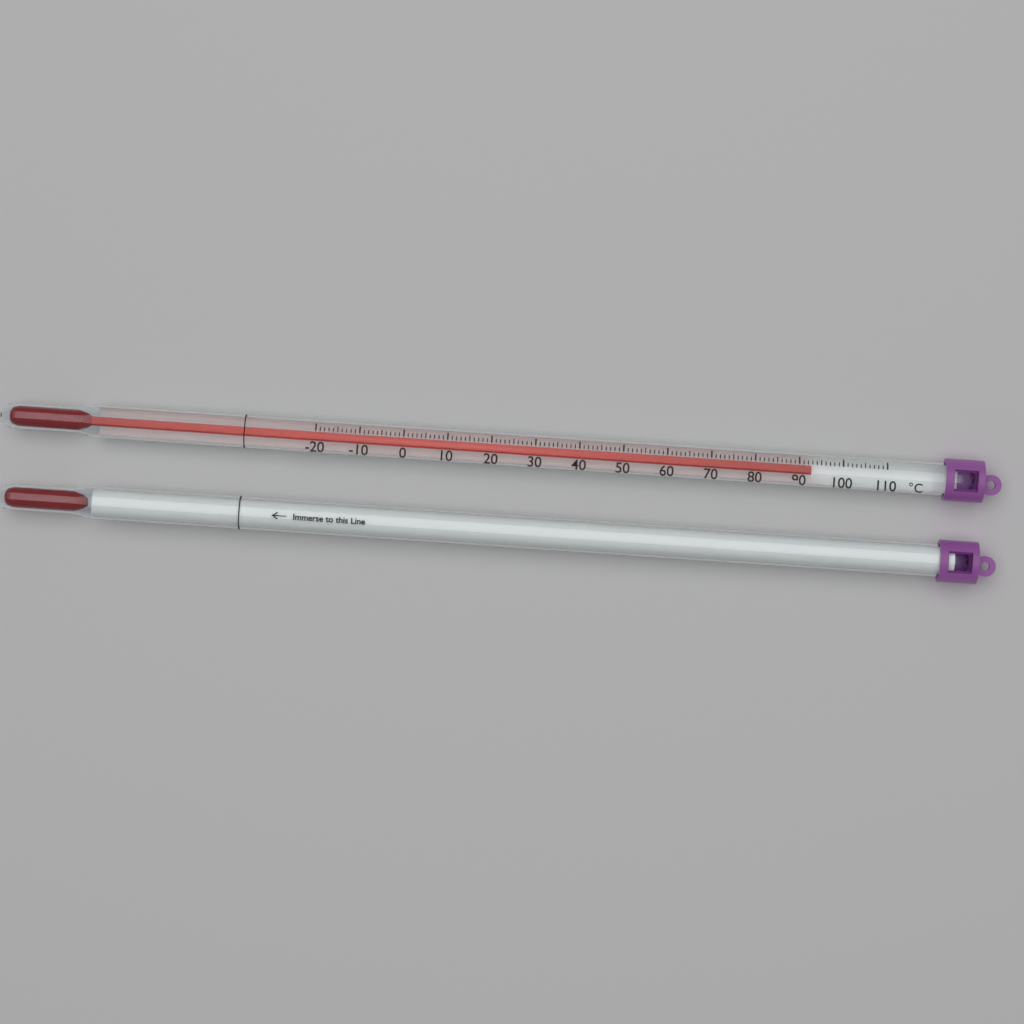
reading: 93 °C
